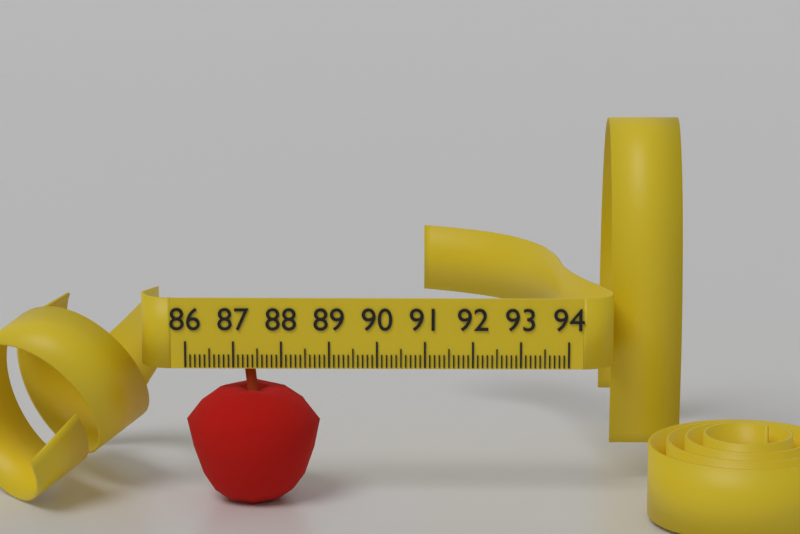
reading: 88.8 (no unit)
